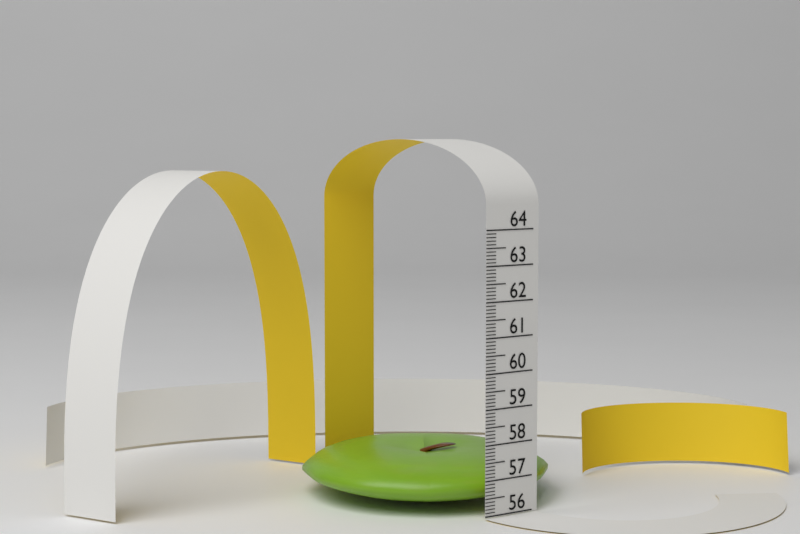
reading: 57.4 (no unit)
